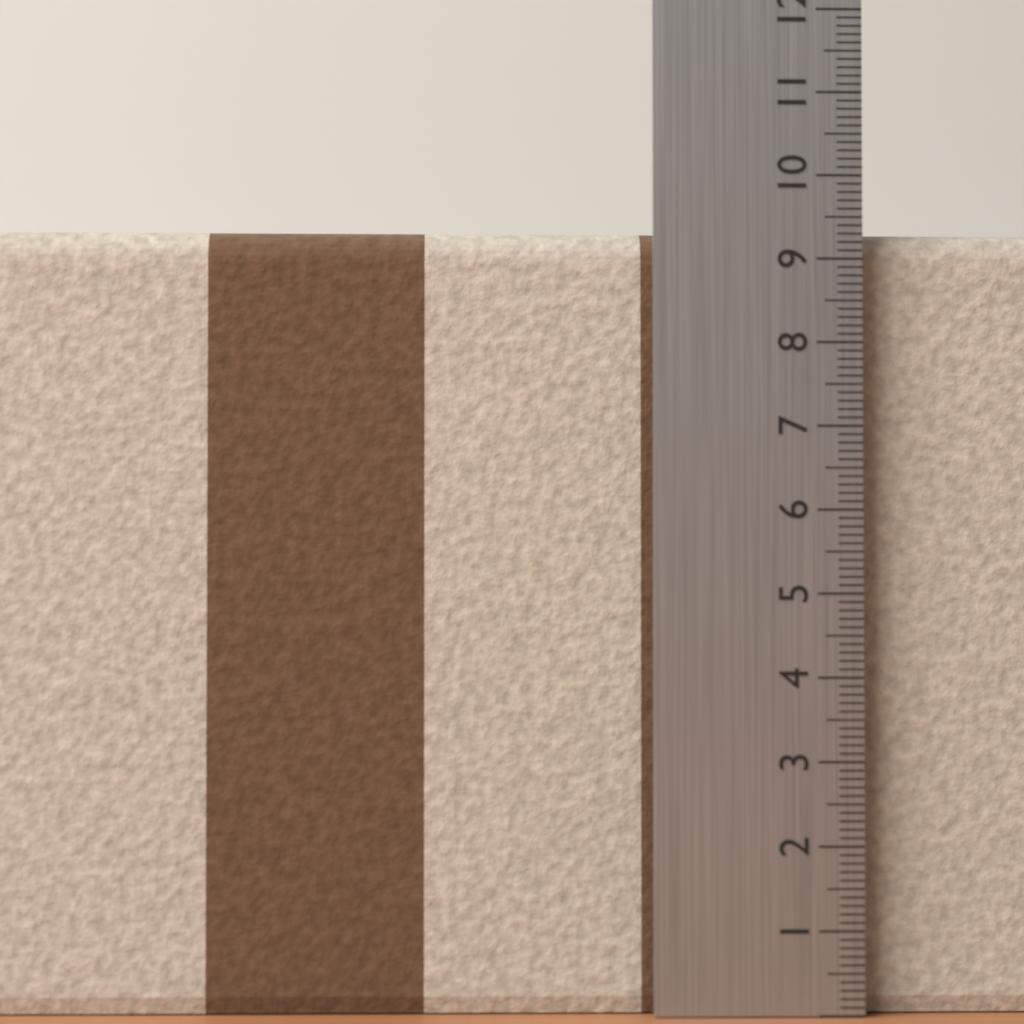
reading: 9.4 (no unit)
